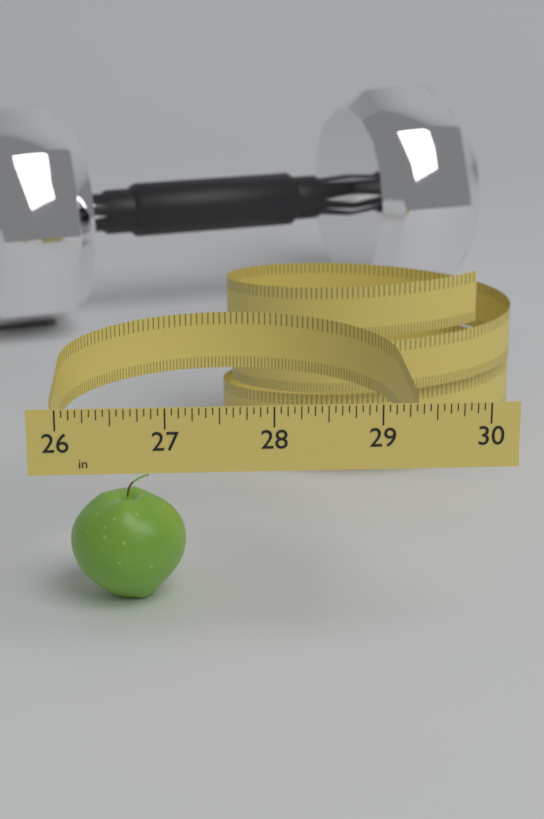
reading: 27.1875 in
